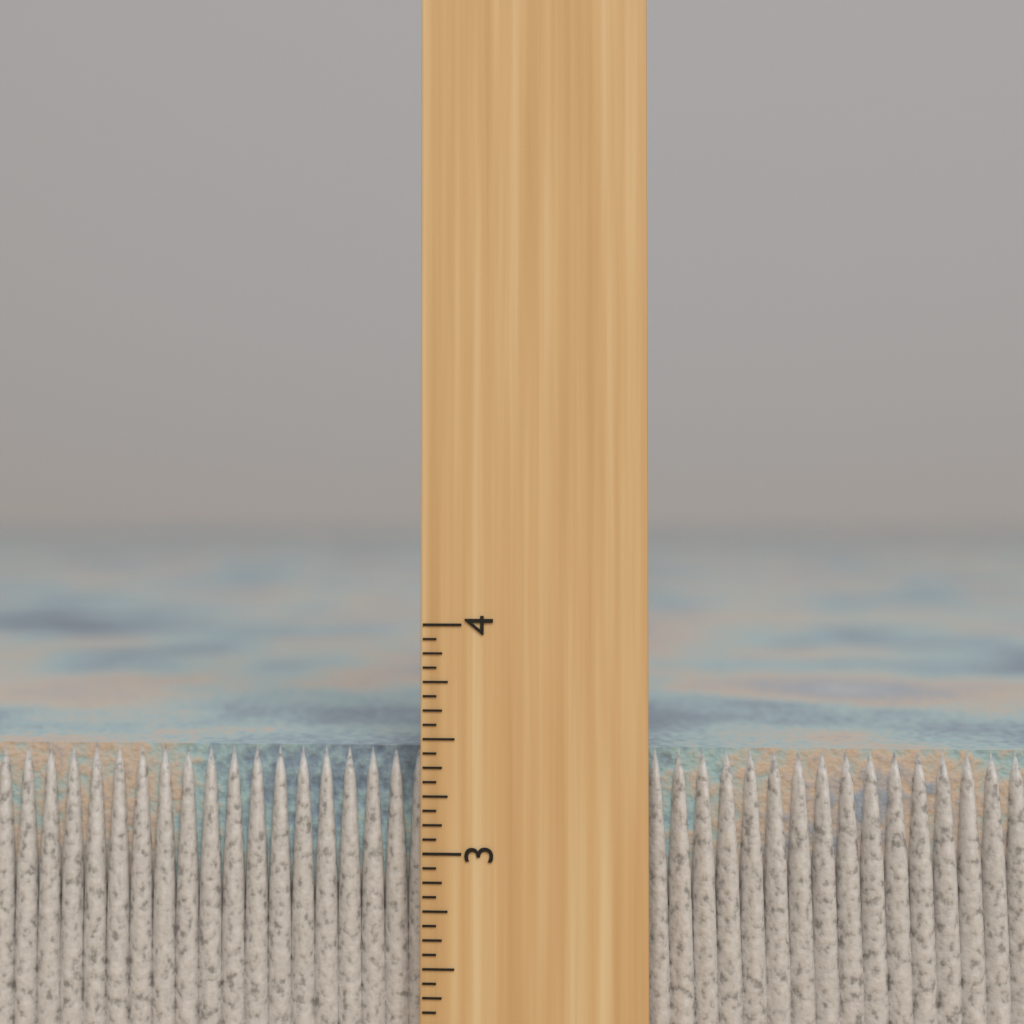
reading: 3.4375 inch
